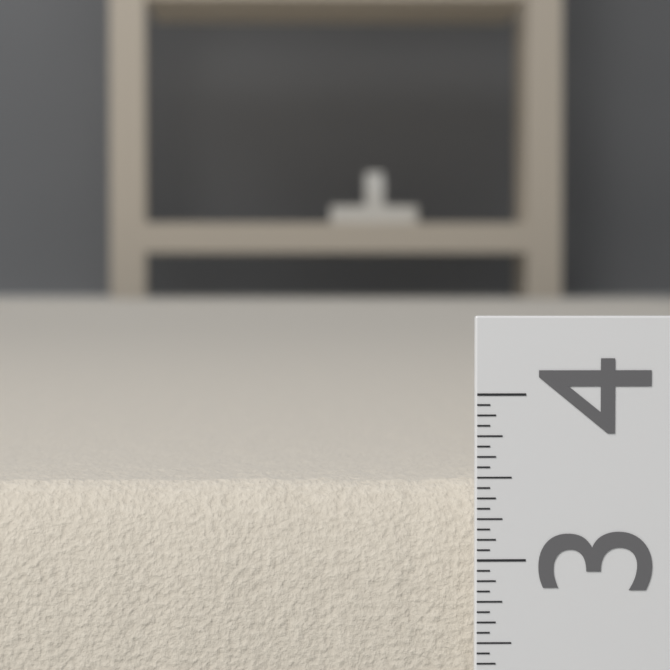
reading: 3.4375 (no unit)
